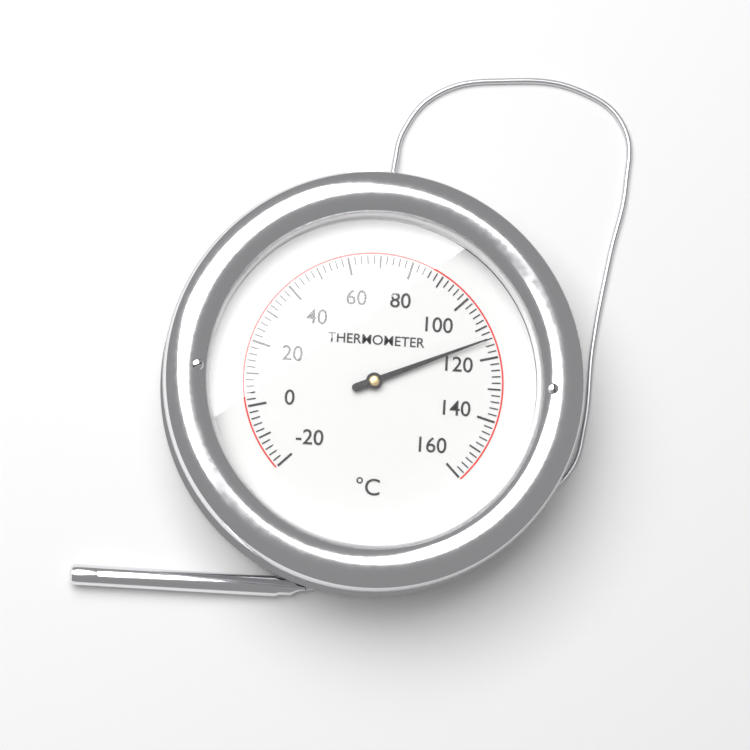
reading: 114 °C
